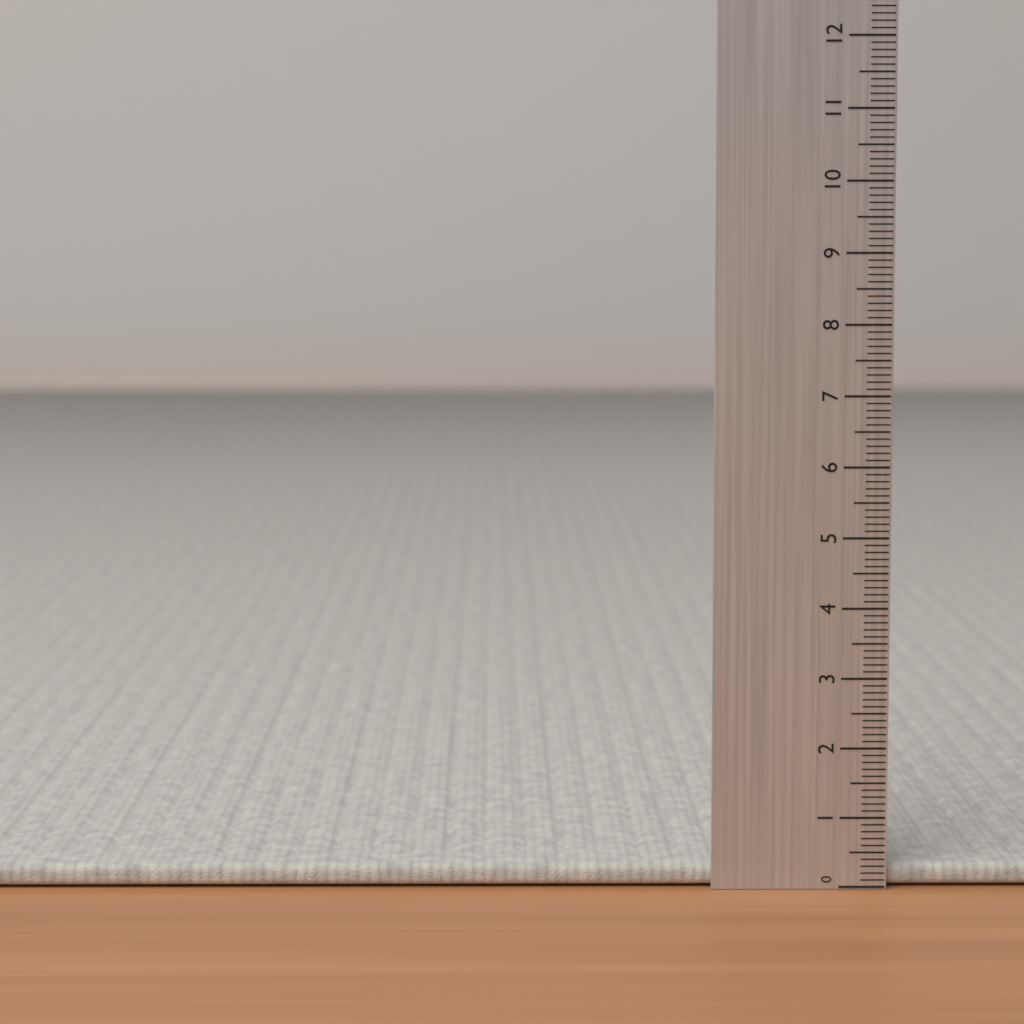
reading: 0.3 (no unit)
